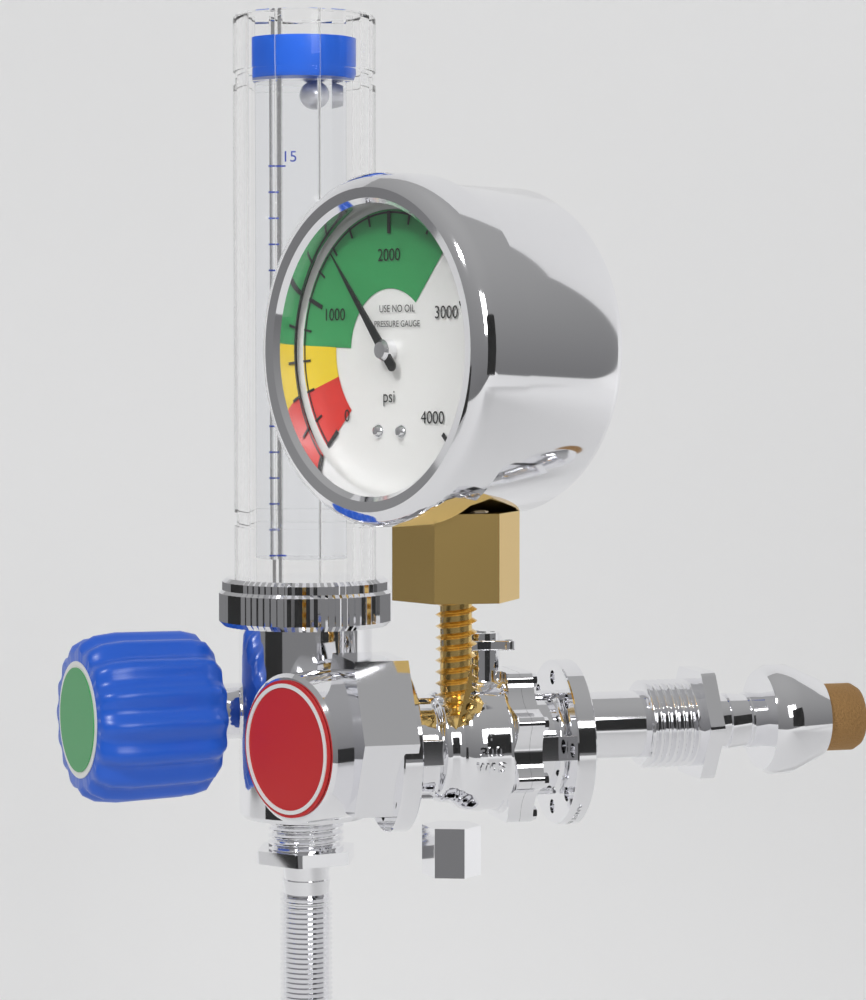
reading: 1400 psi
